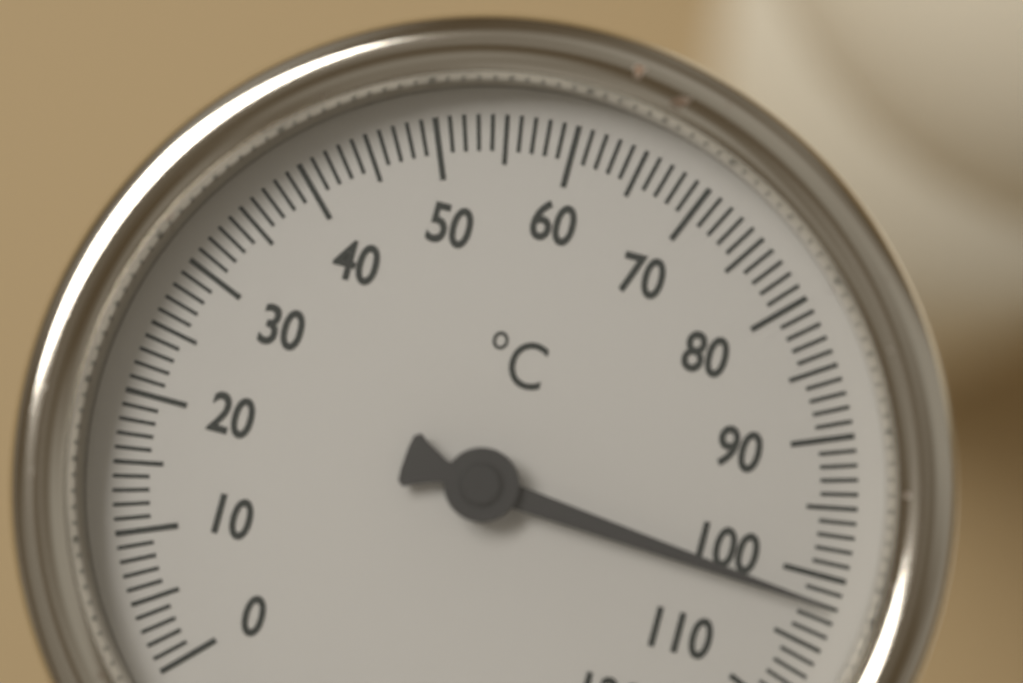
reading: 102 °C
